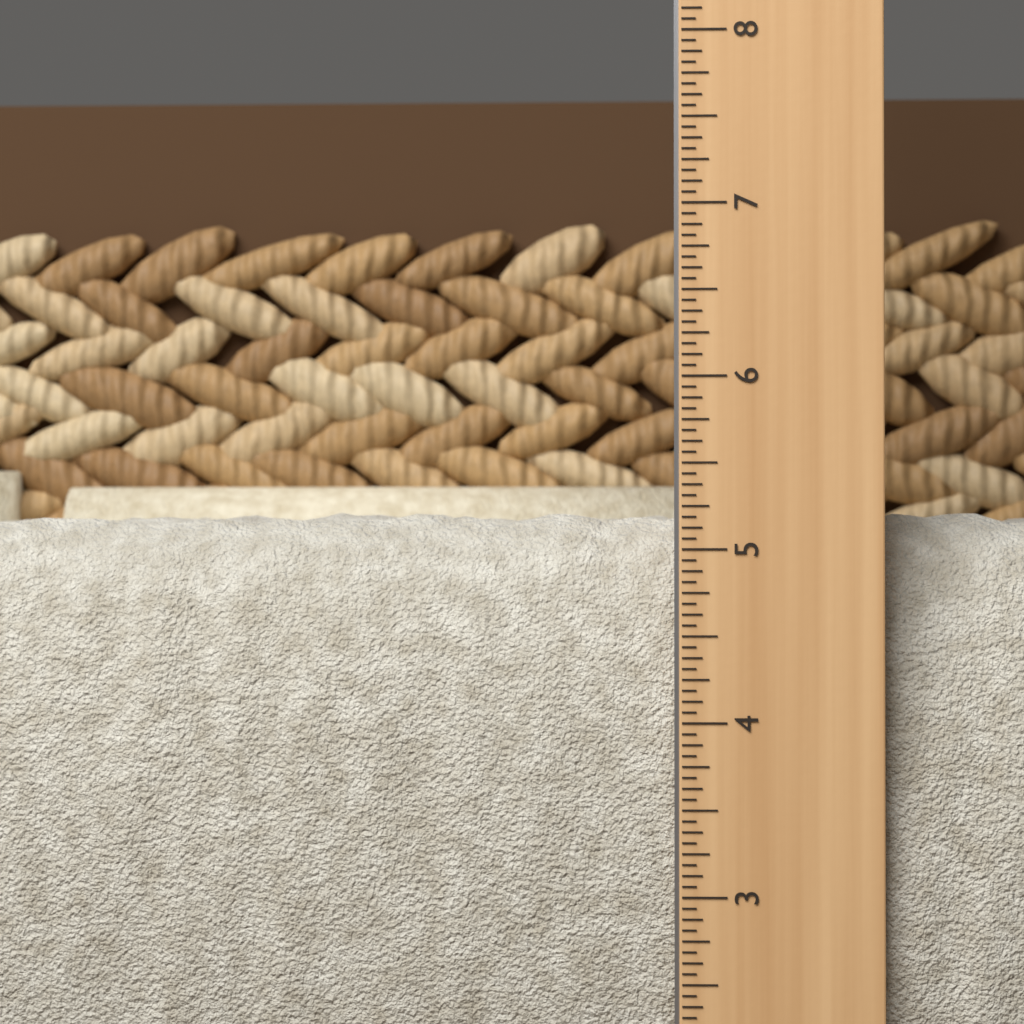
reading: 5.2500 in
